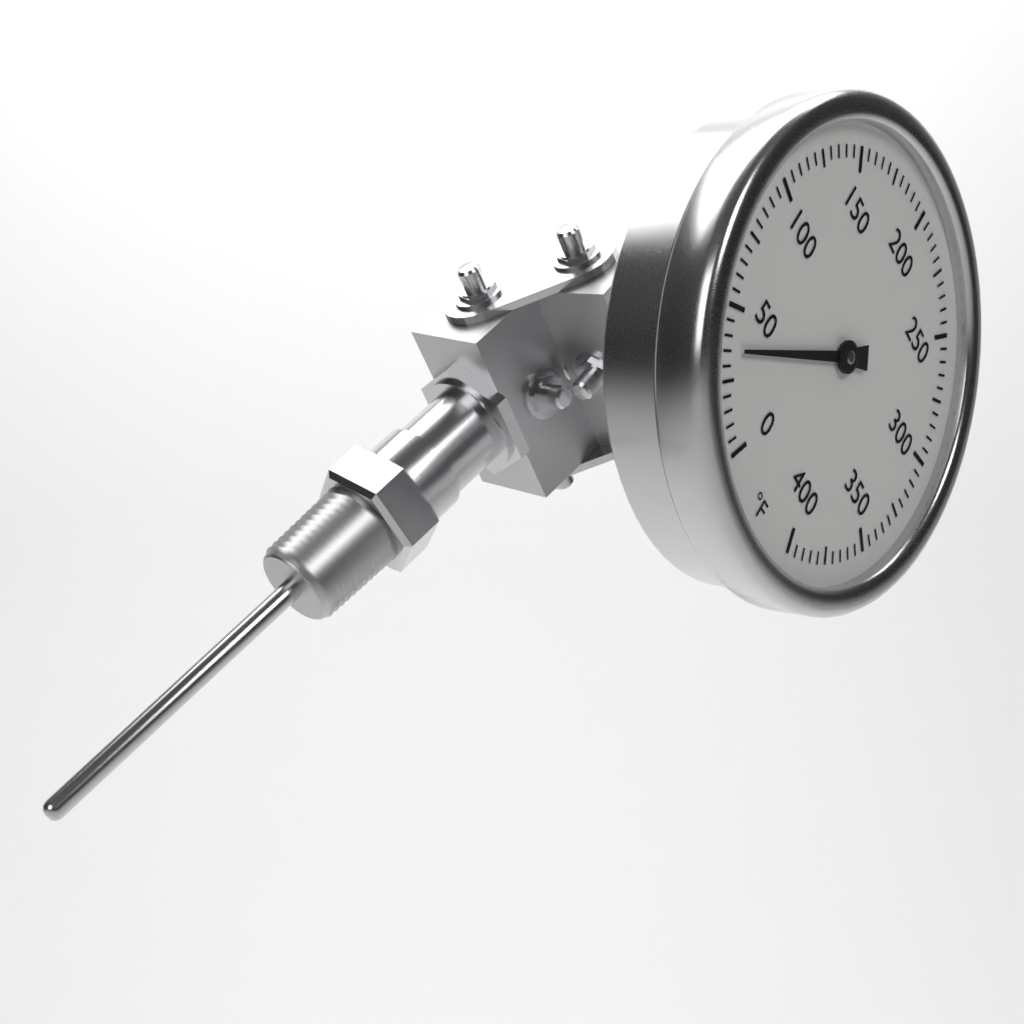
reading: 35 °F
